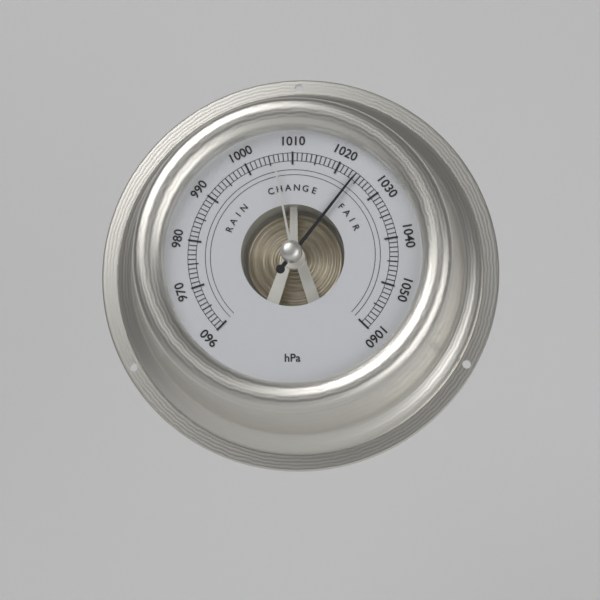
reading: 1024 hPa
